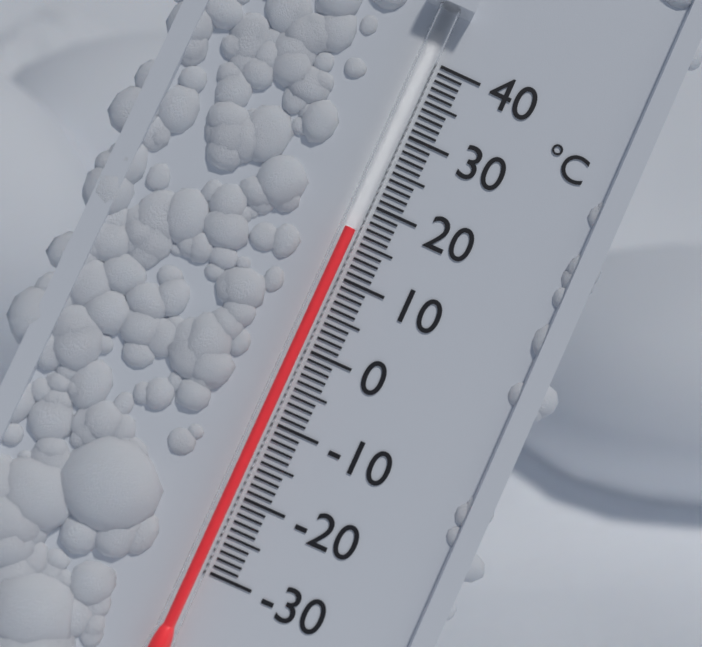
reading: 16 °C
